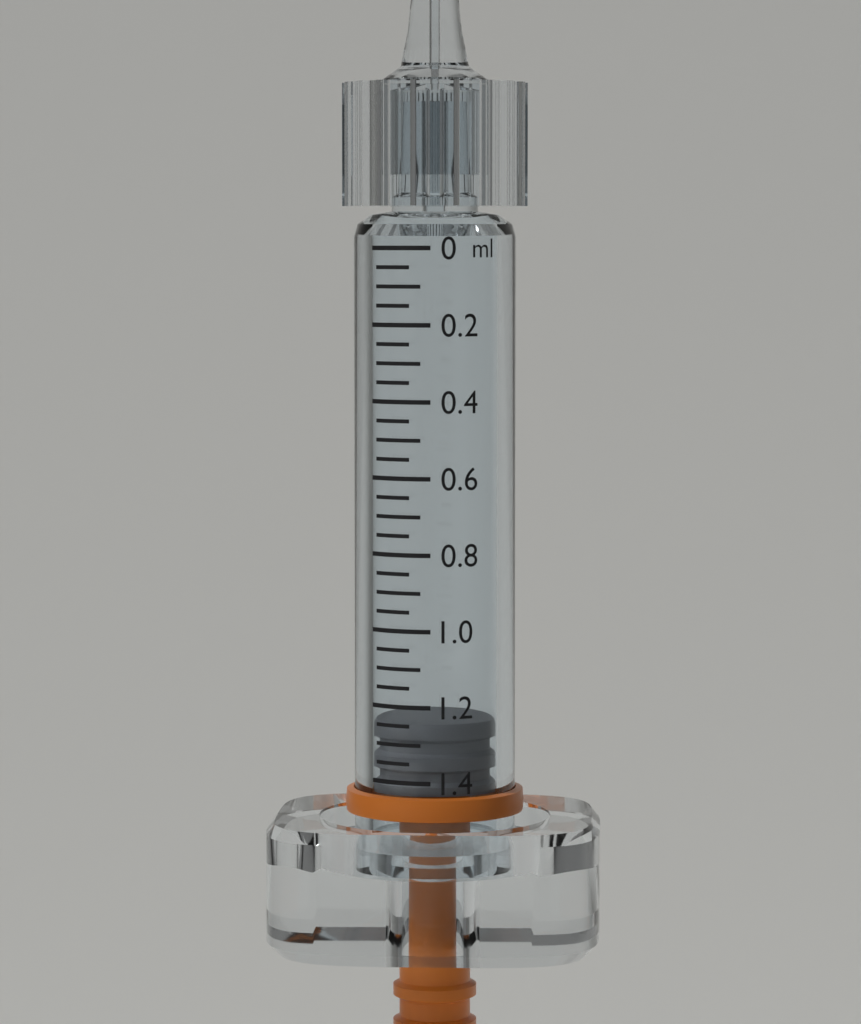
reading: 1.25 ml
